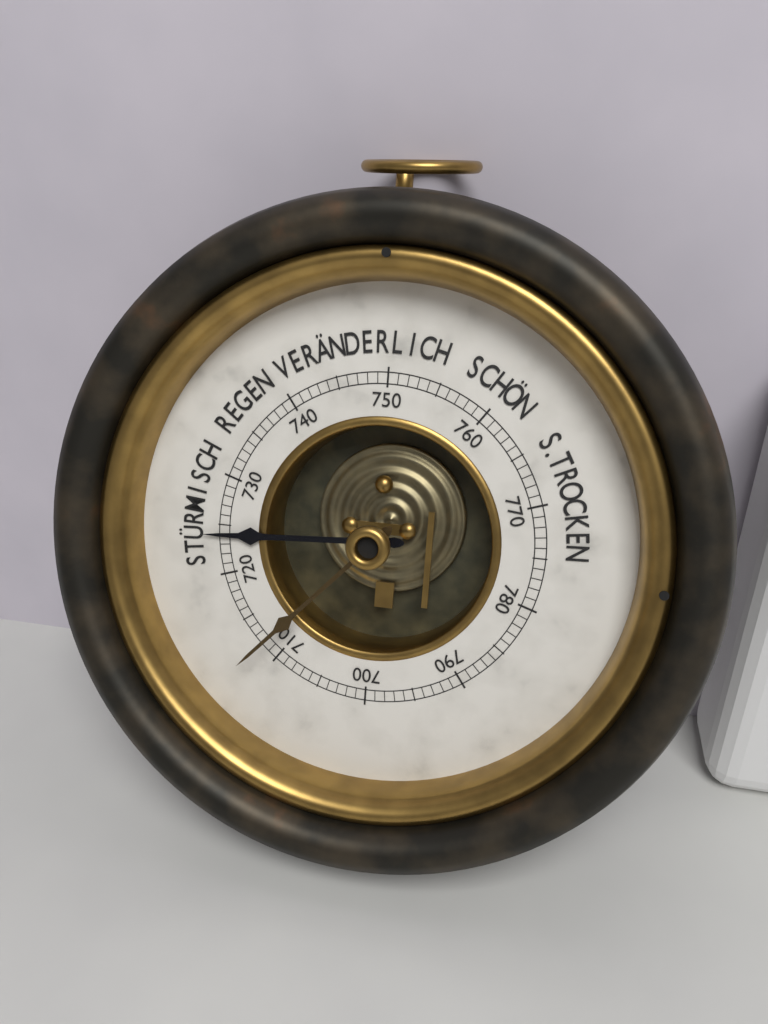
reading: 724 mmHg
